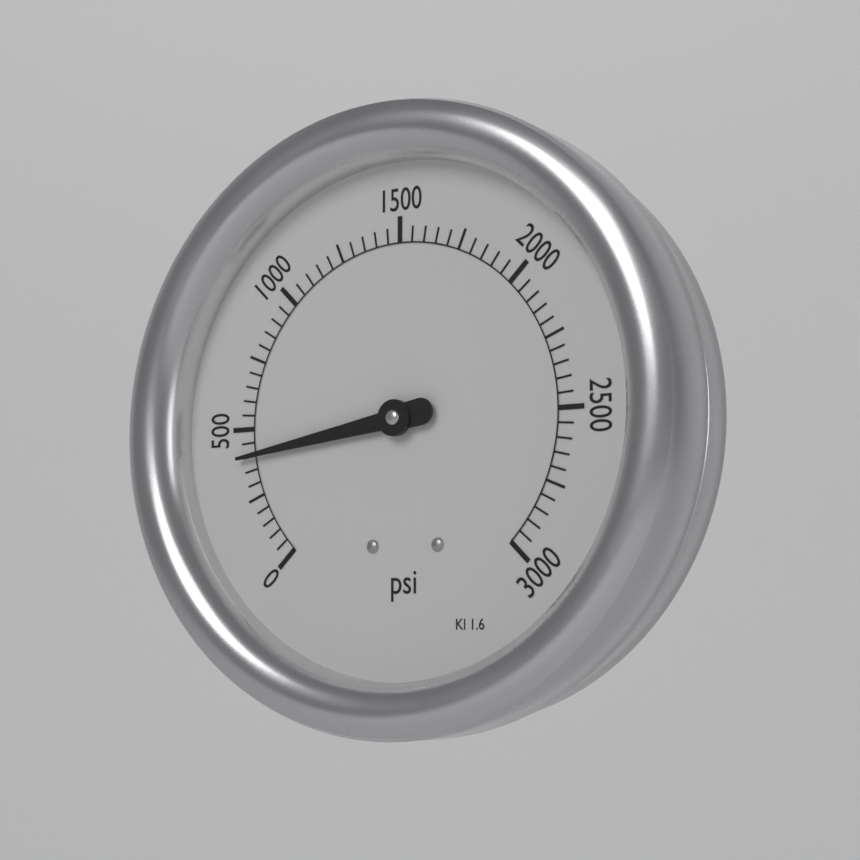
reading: 400 psi
